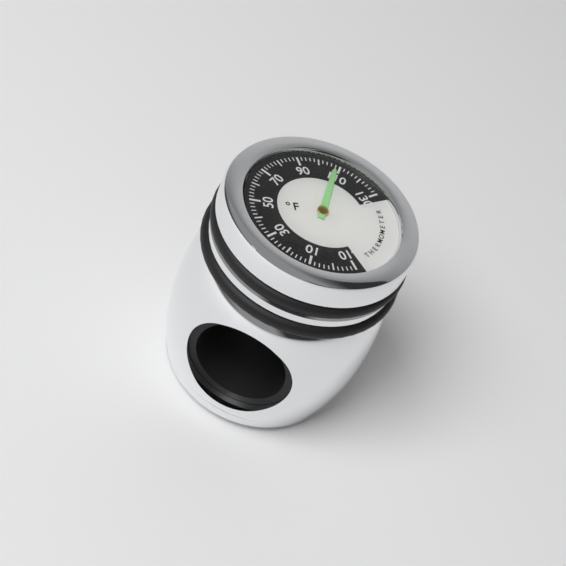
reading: 108 °F
